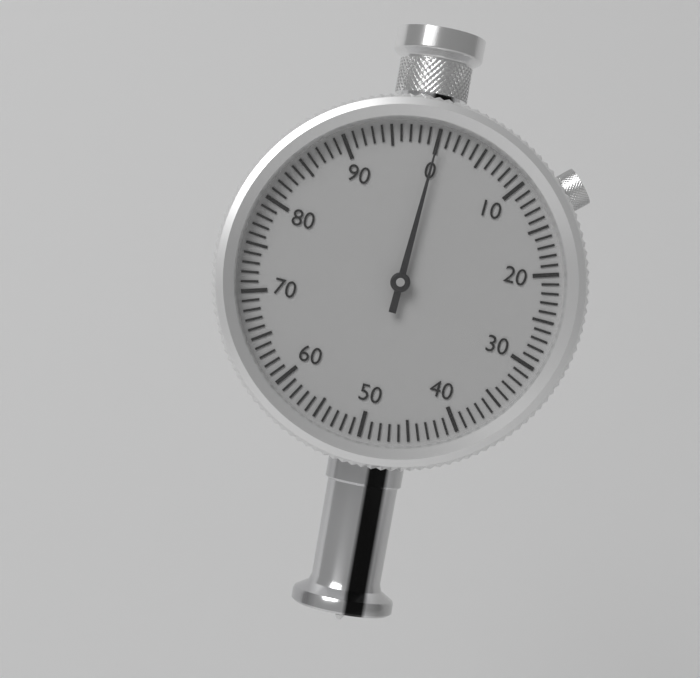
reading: 0 (no unit)
